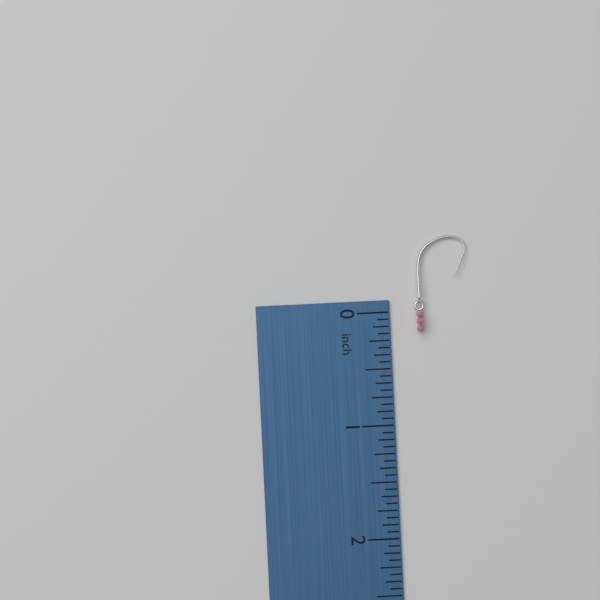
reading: 0.1875 inch
